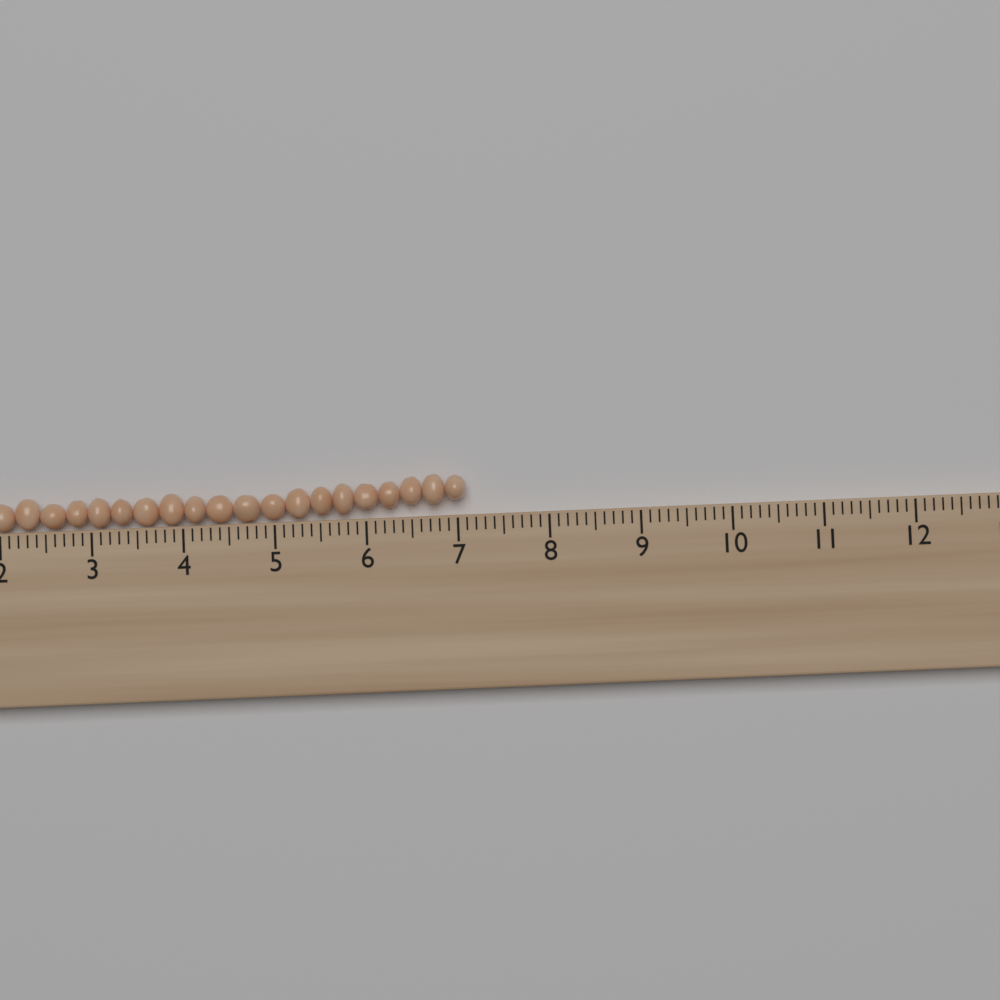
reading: 7.1 cm
